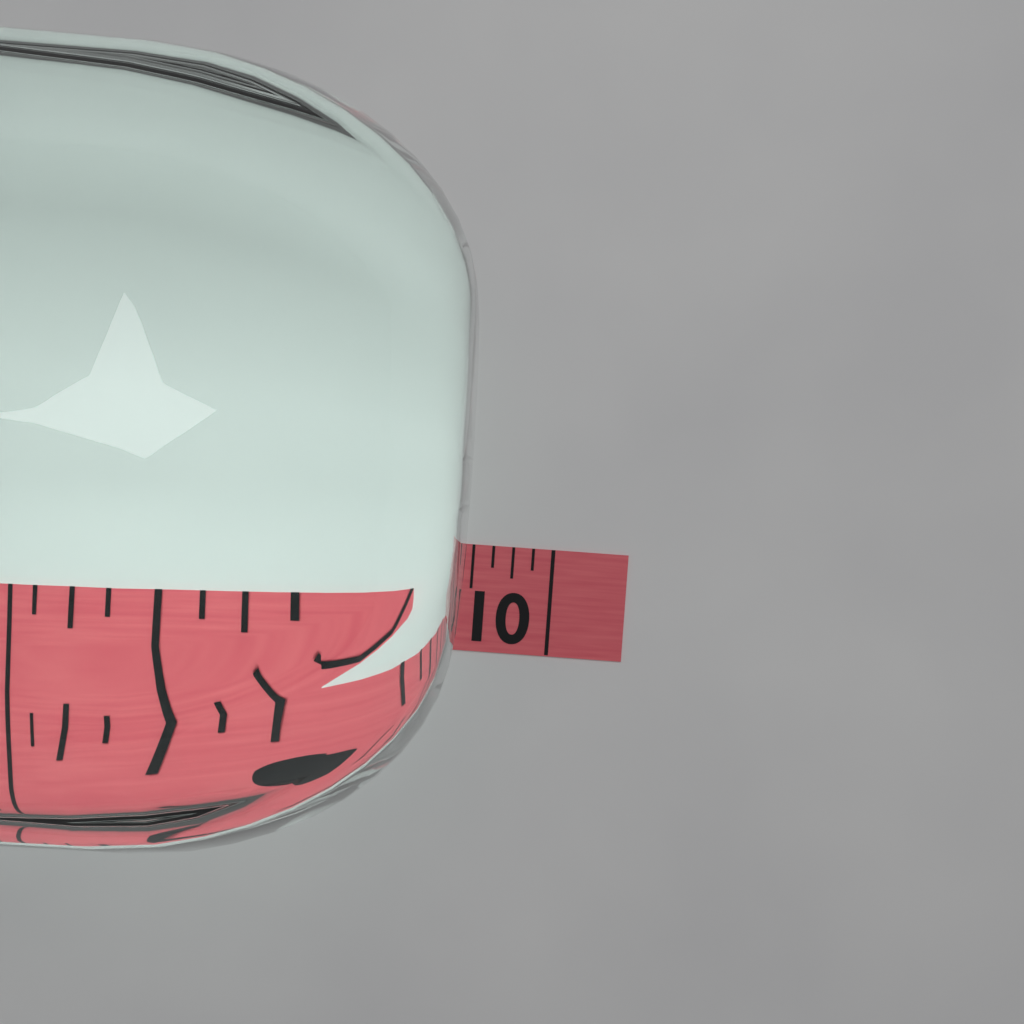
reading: 9.500 (no unit)
